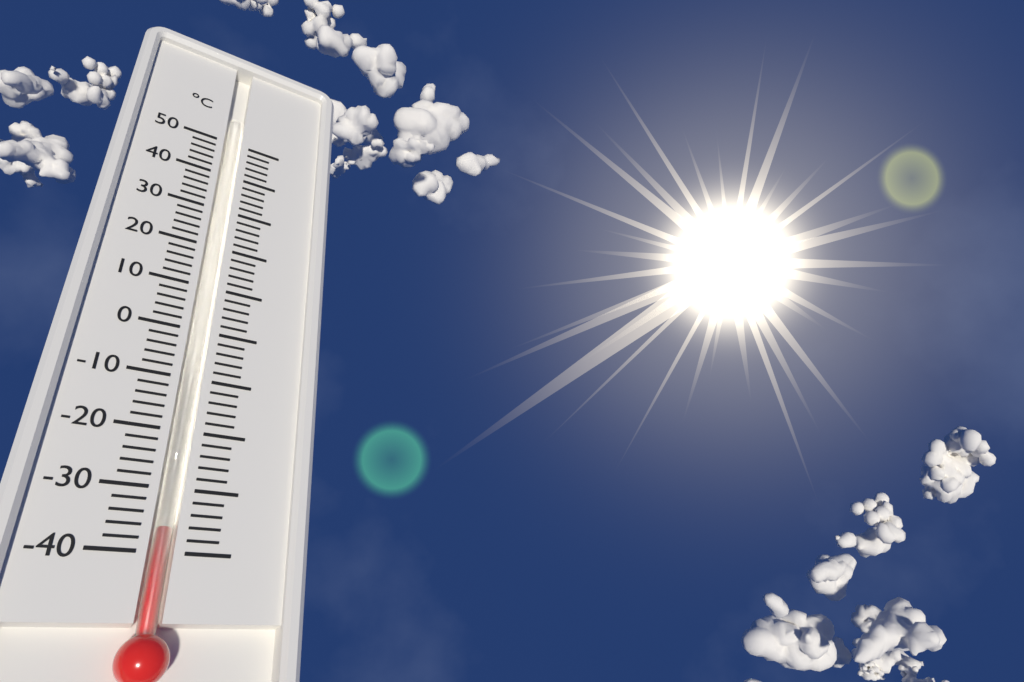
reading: -36 °C
